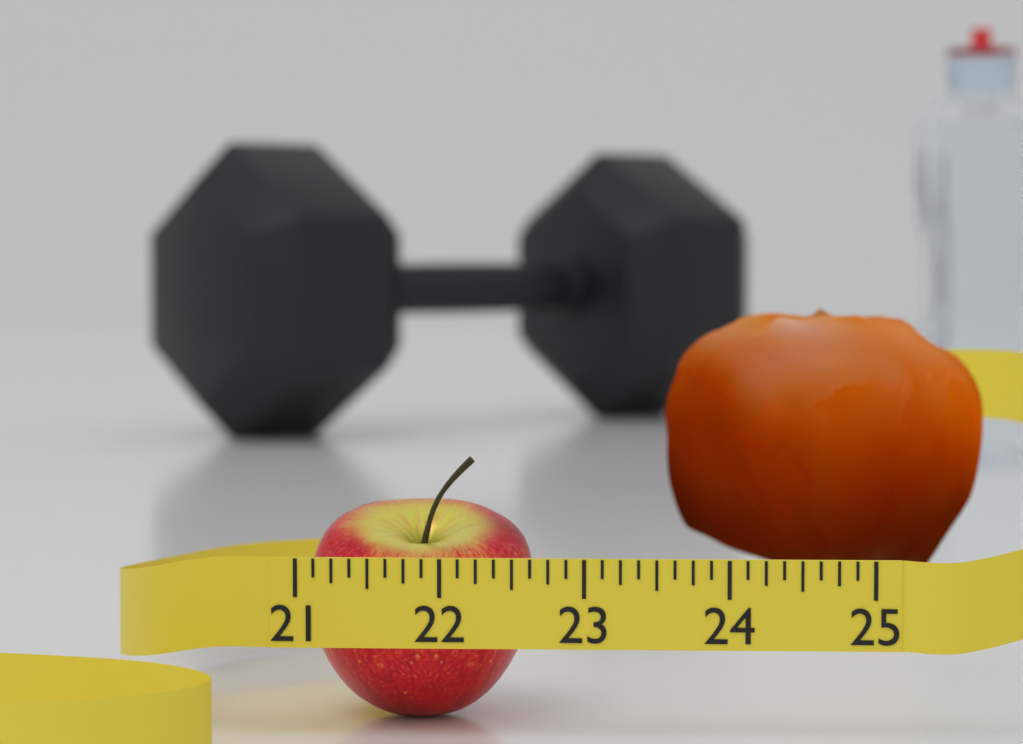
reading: 22.625 (no unit)
